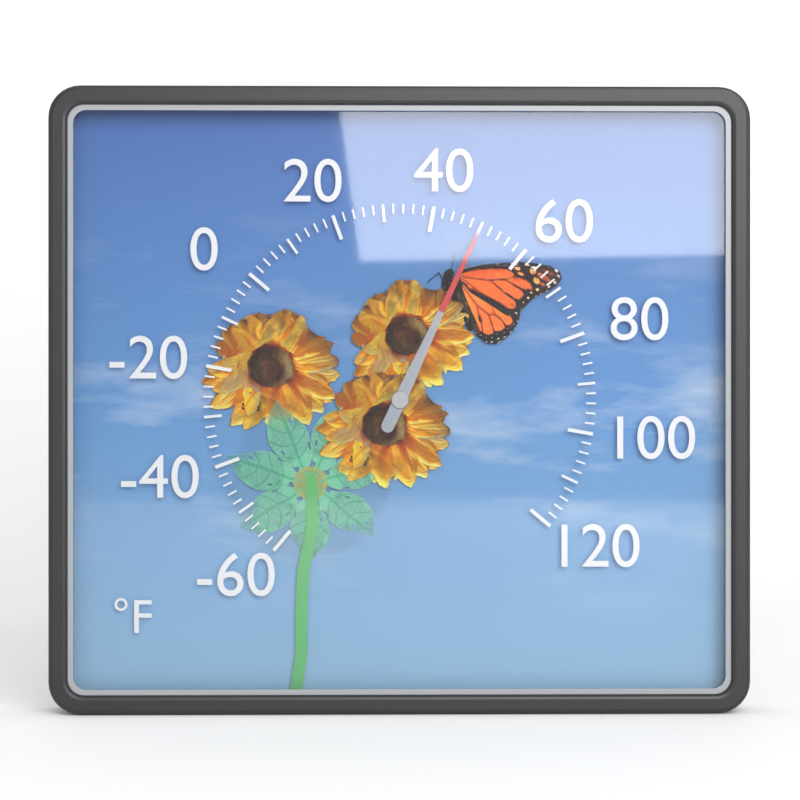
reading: 50 °F
